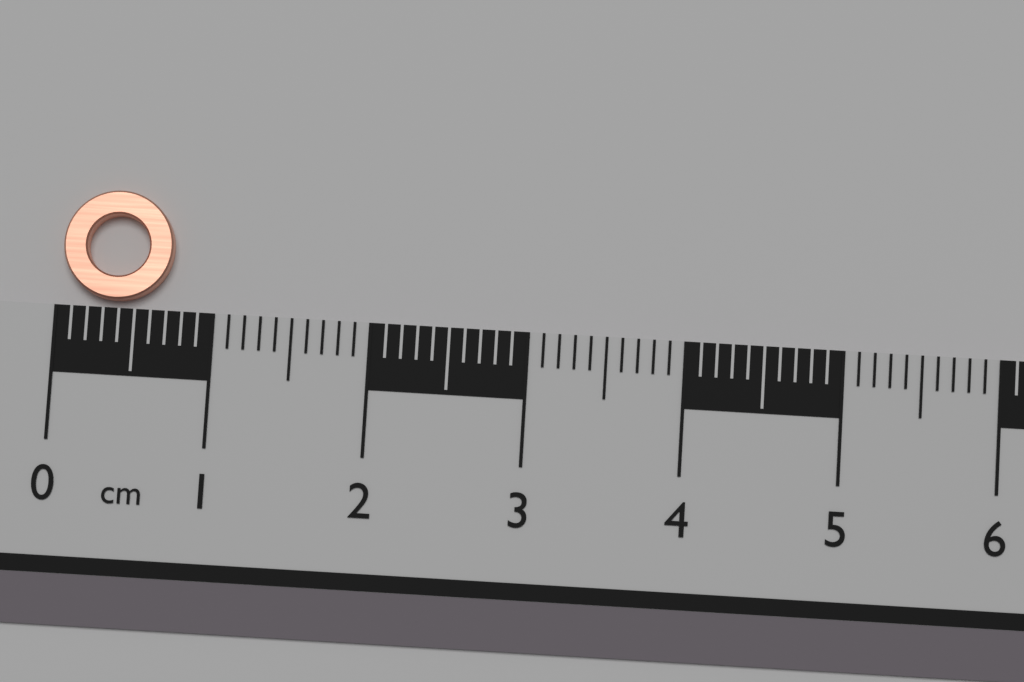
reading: 0.7 cm
